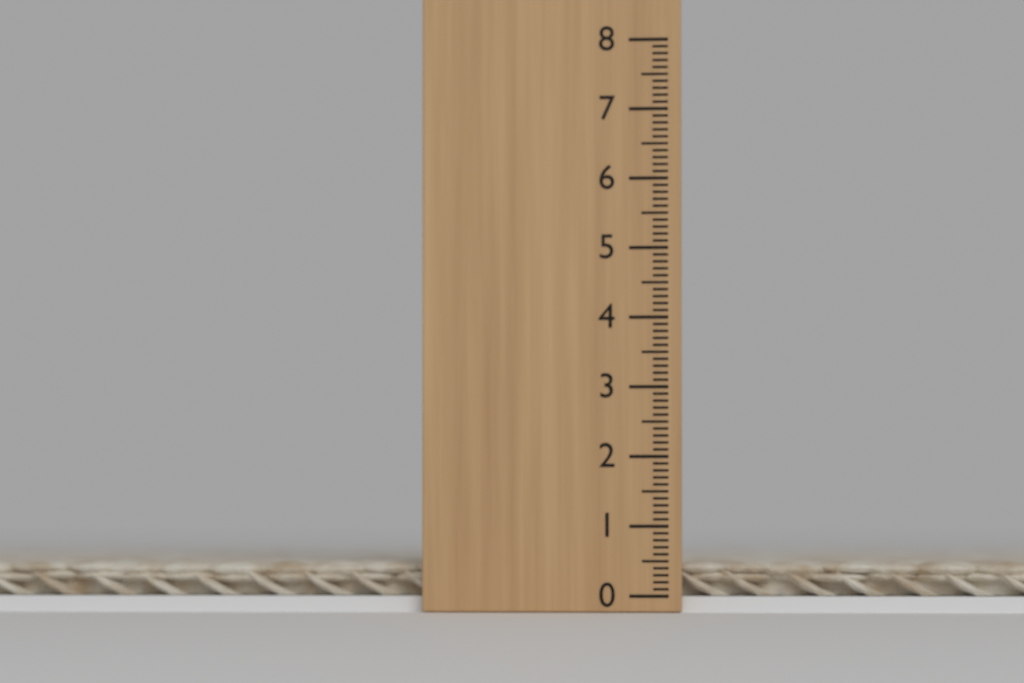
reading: 0.5 (no unit)
